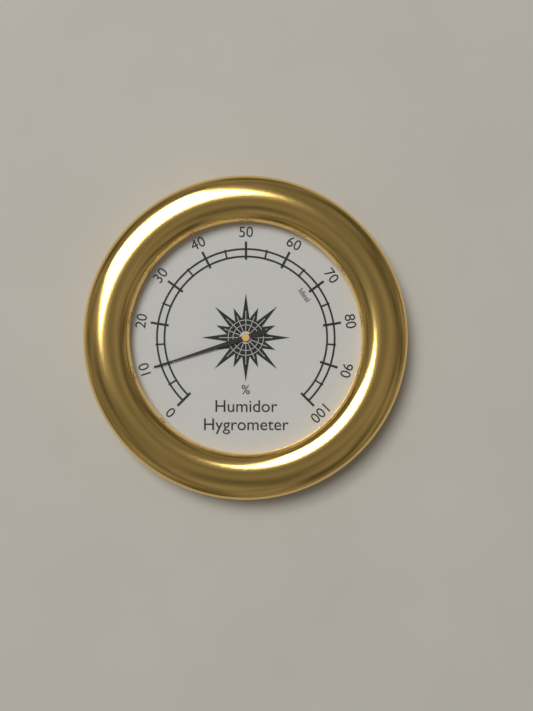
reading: 10 %
